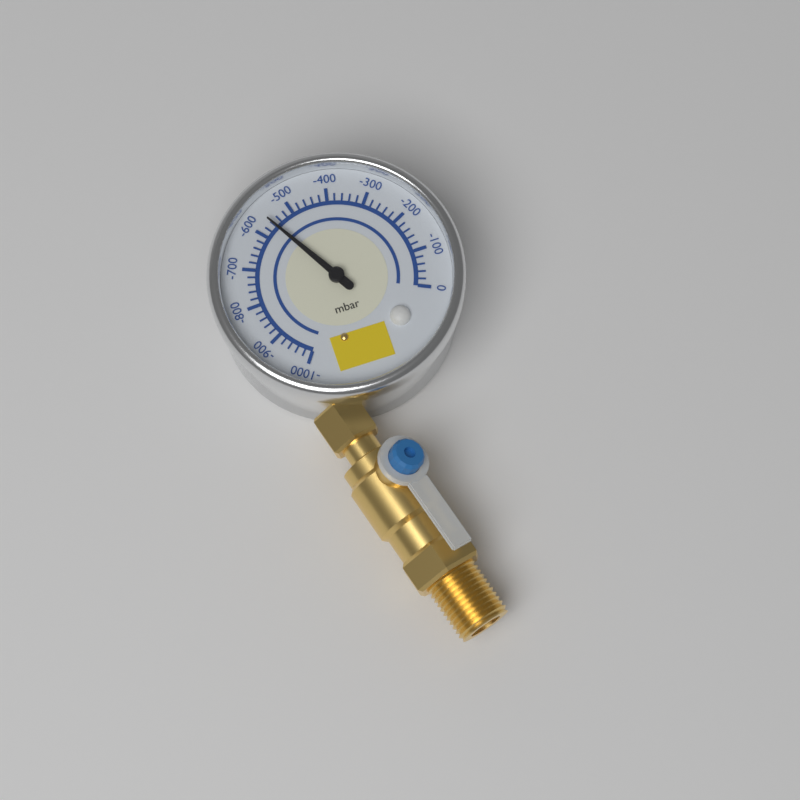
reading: -560 mbar
